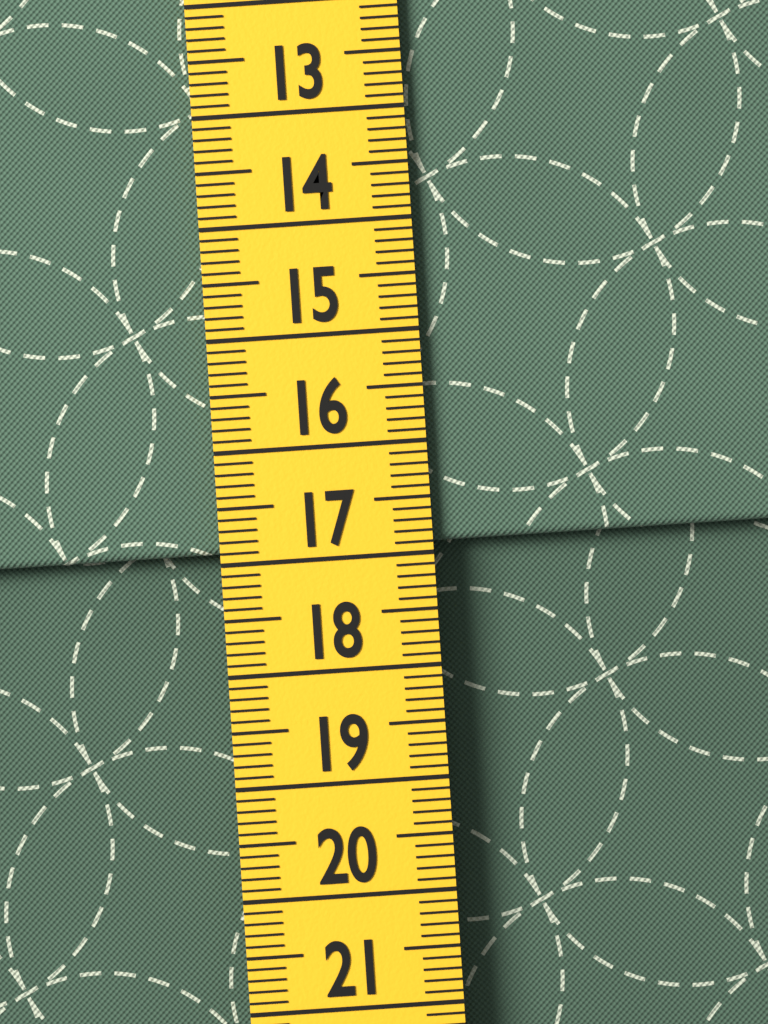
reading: 16.9 cm
